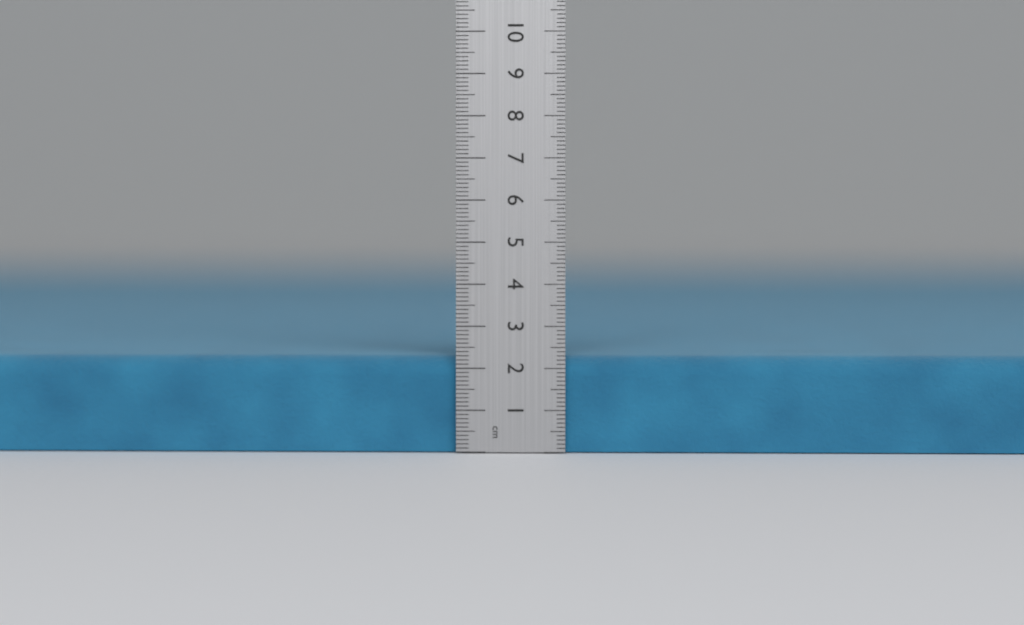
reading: 2.3 cm
